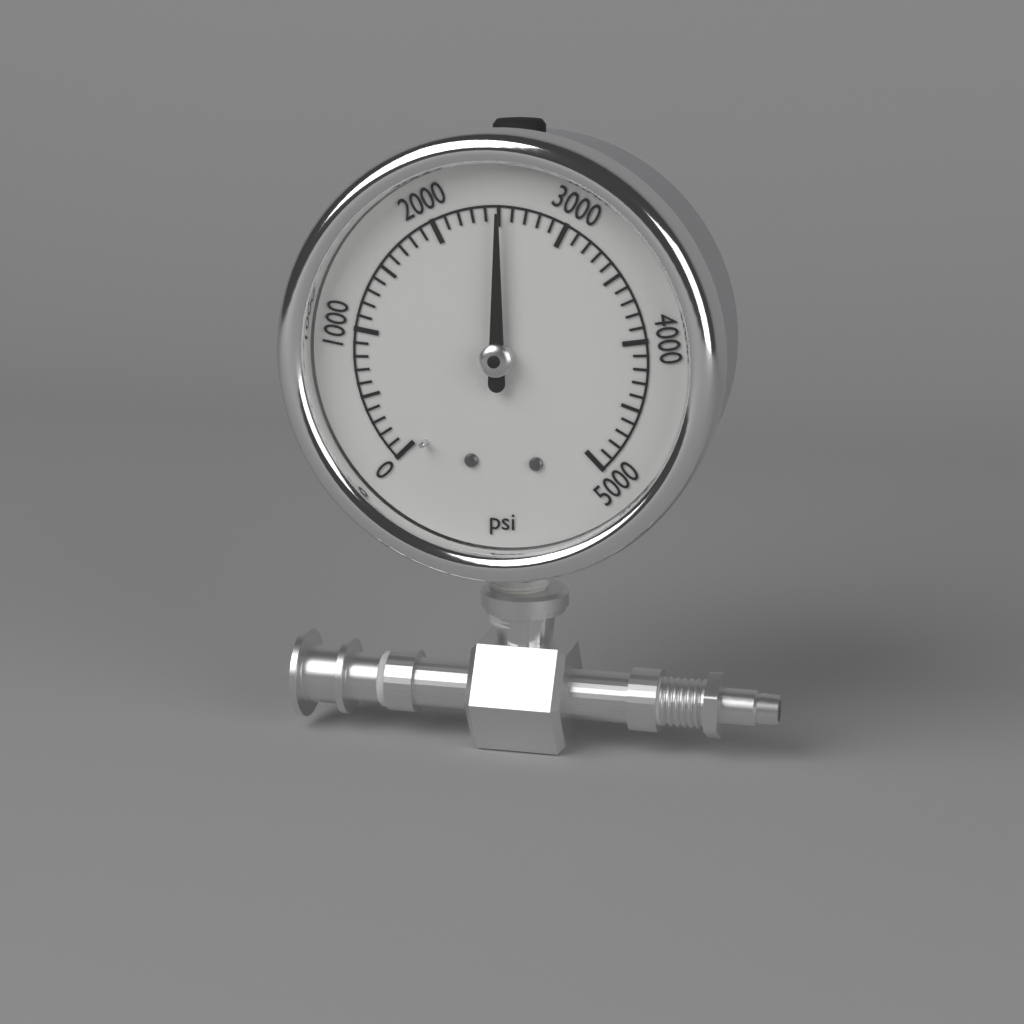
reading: 2500 psi
